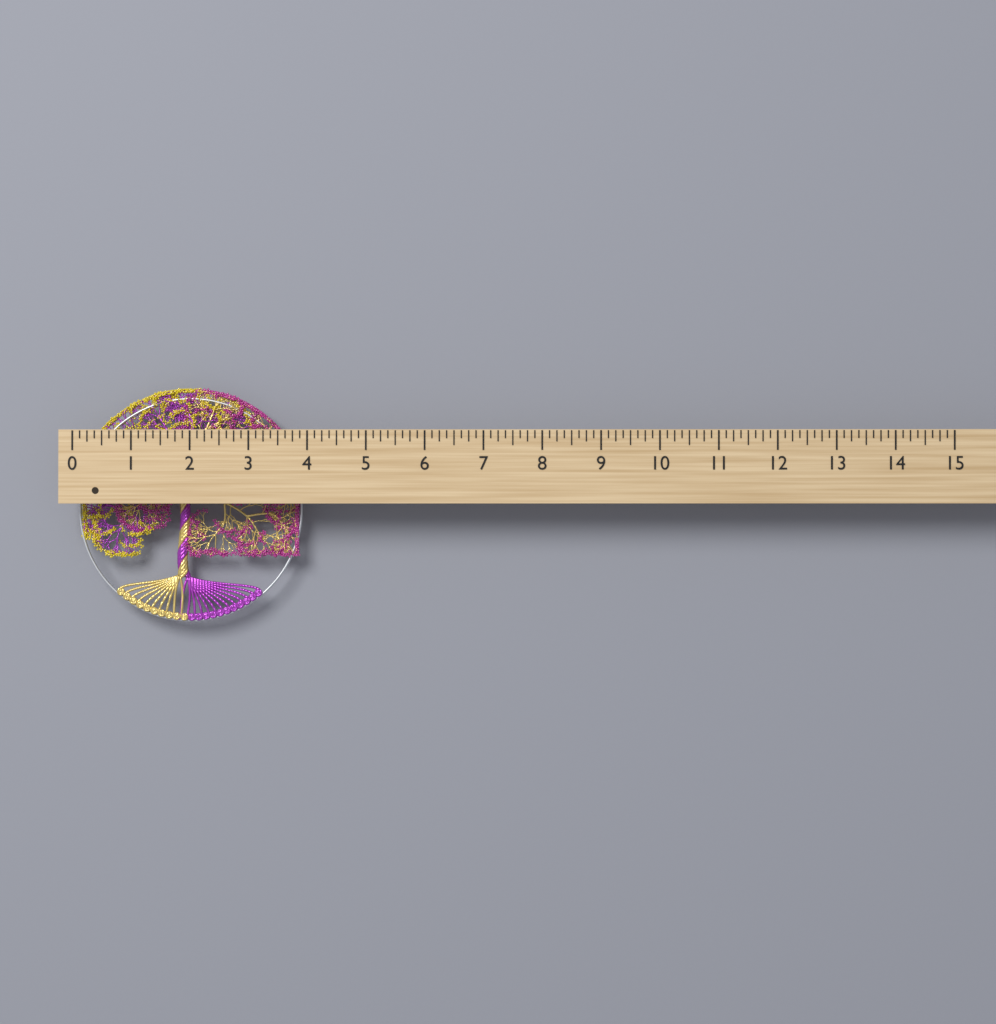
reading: 3.875 (no unit)
